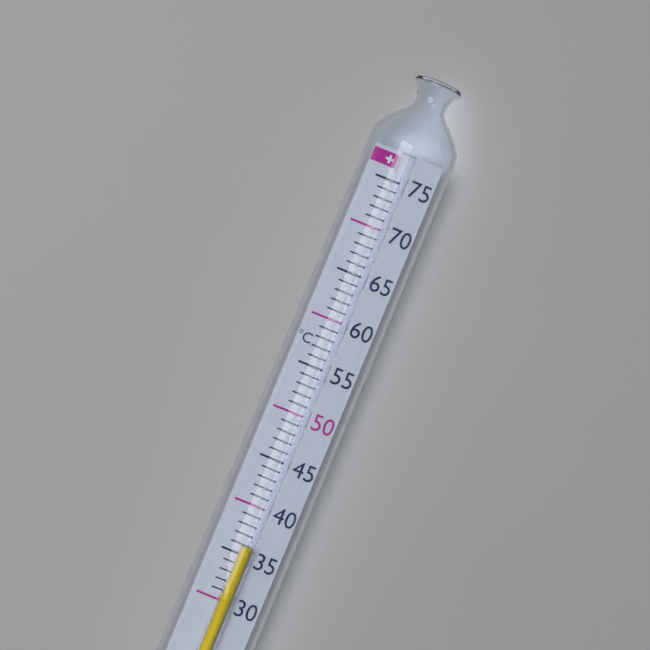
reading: 36 °C
